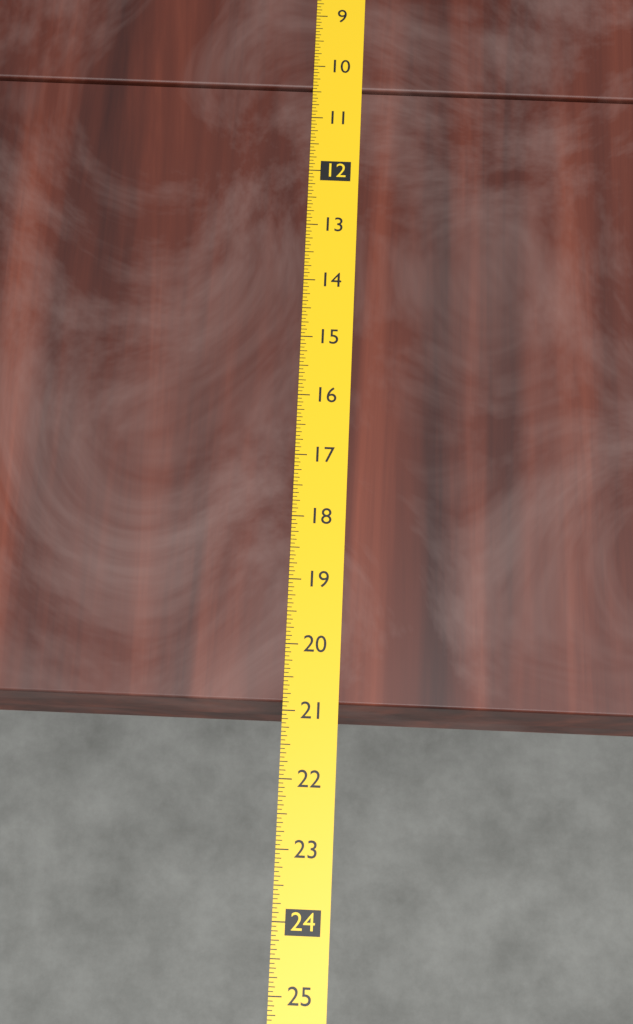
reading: 20.8750 (no unit)
